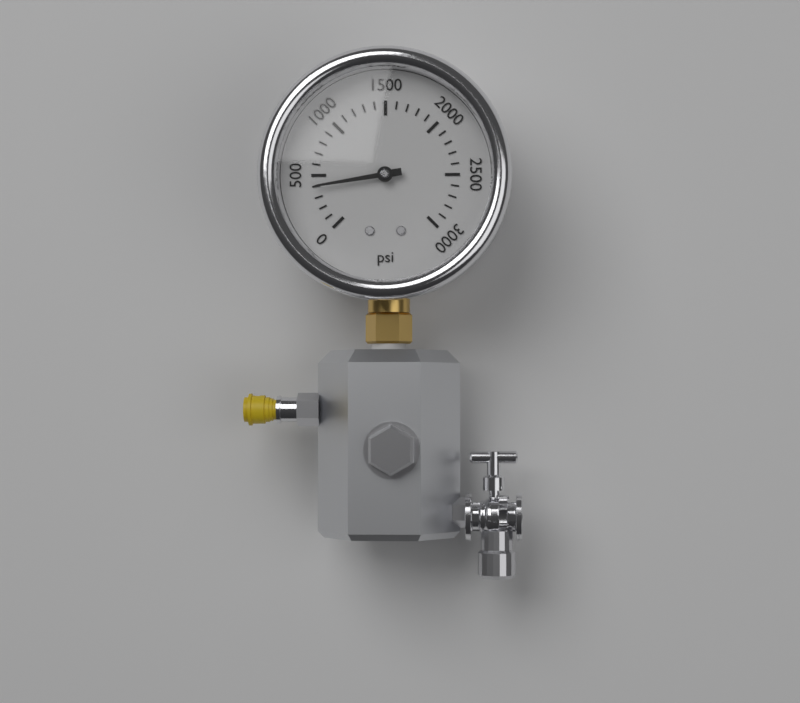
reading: 400 psi
